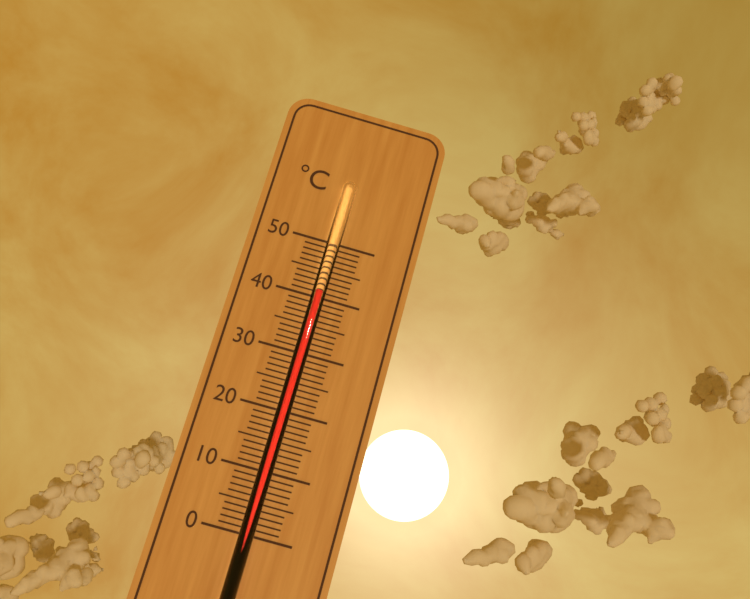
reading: 41 °C
